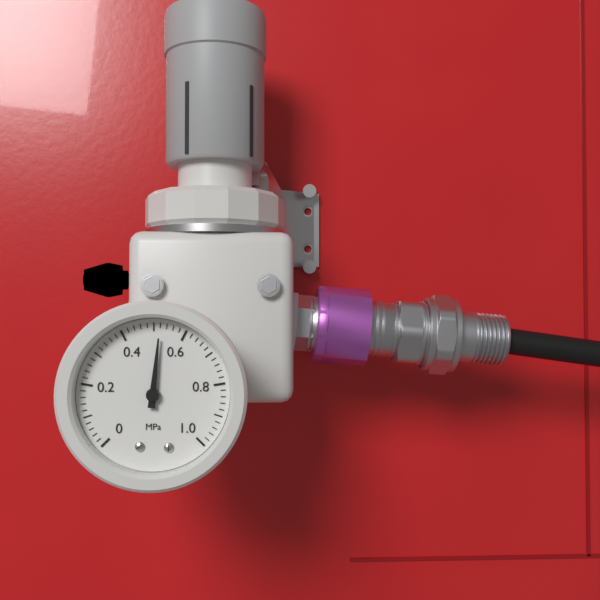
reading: 0.52 MPa
